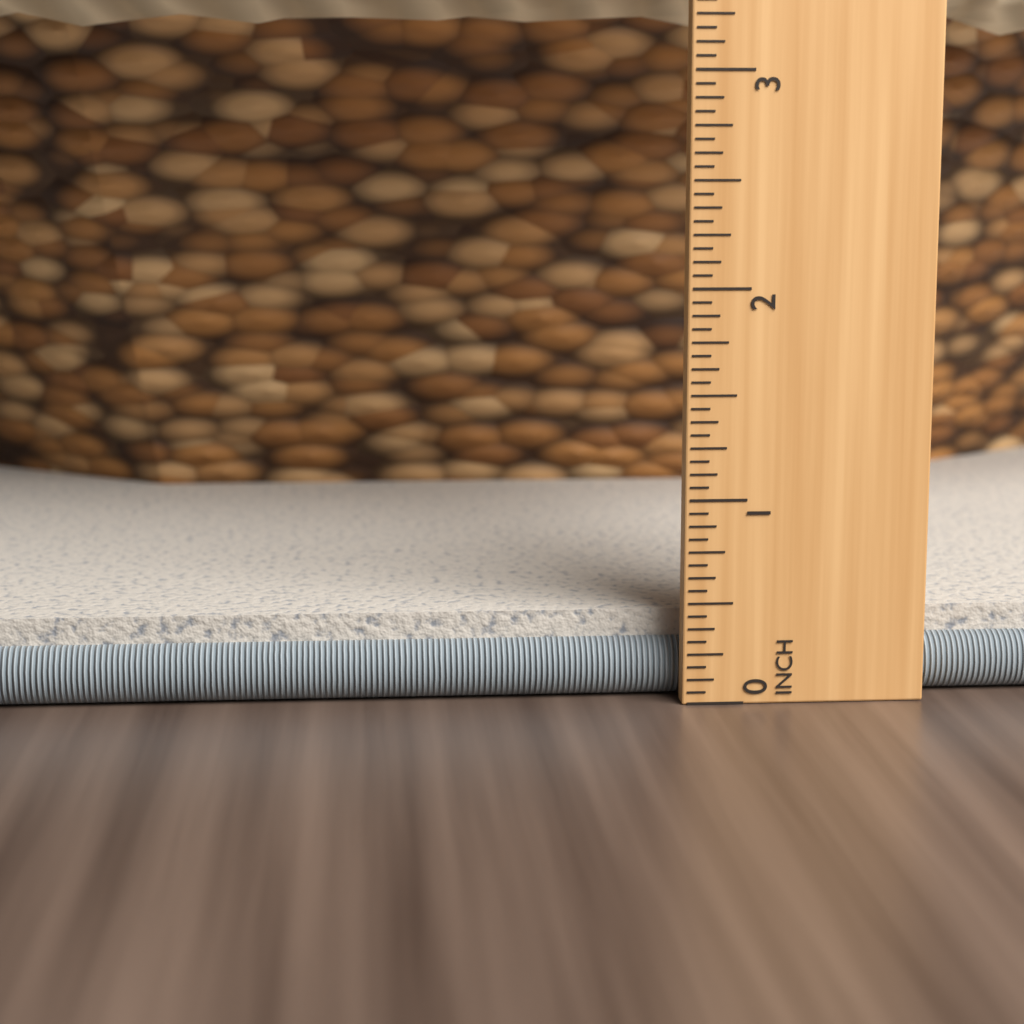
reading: 0.4375 in
